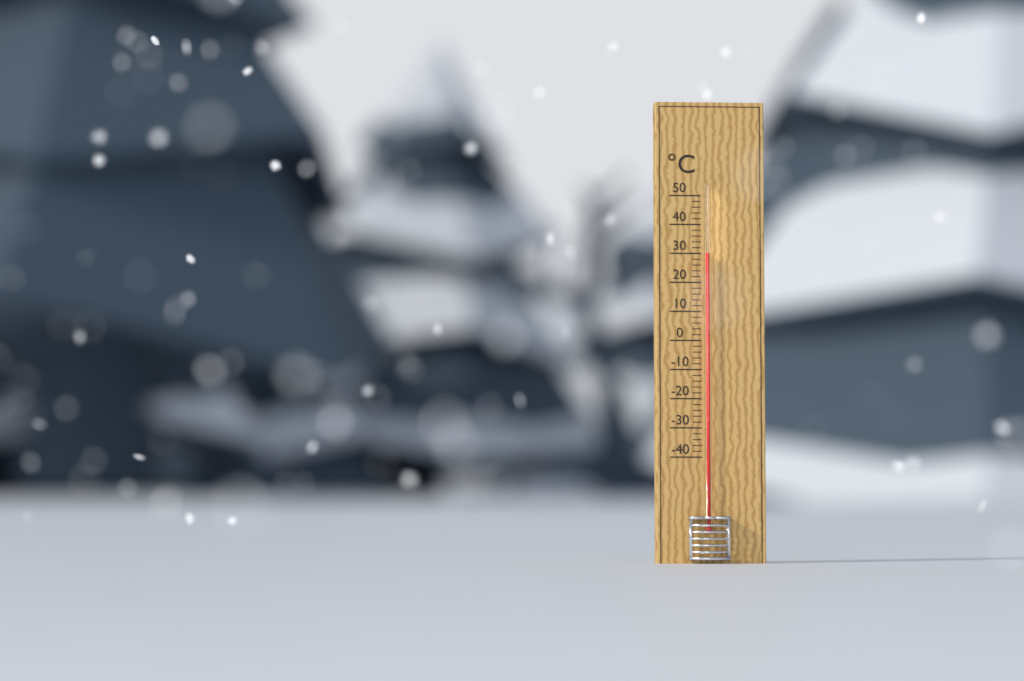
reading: 30 °C
